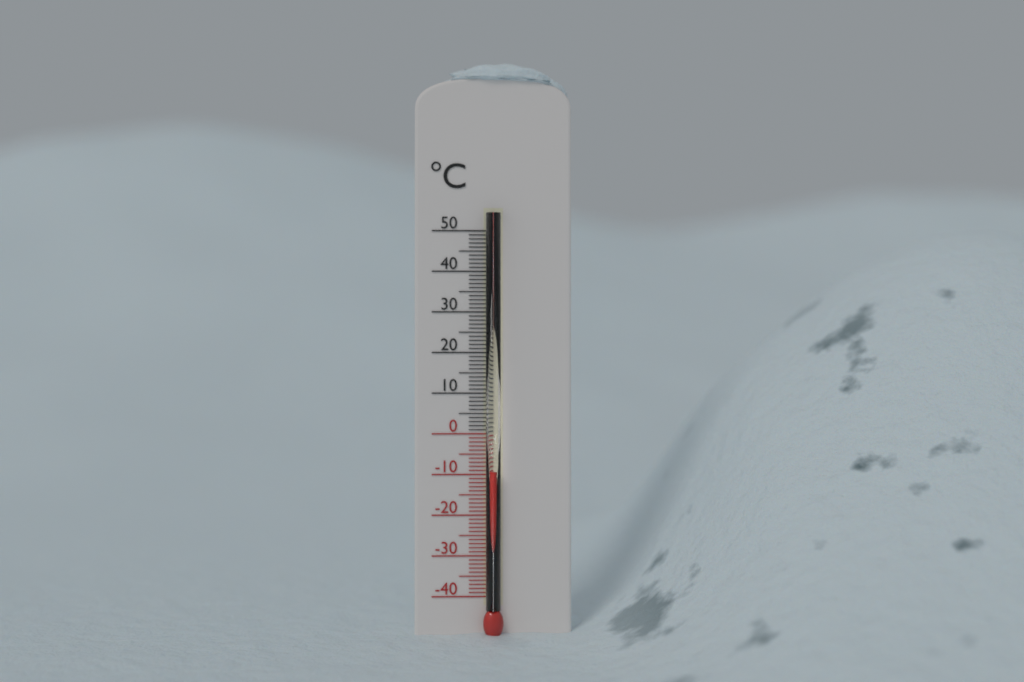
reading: -9 °C
